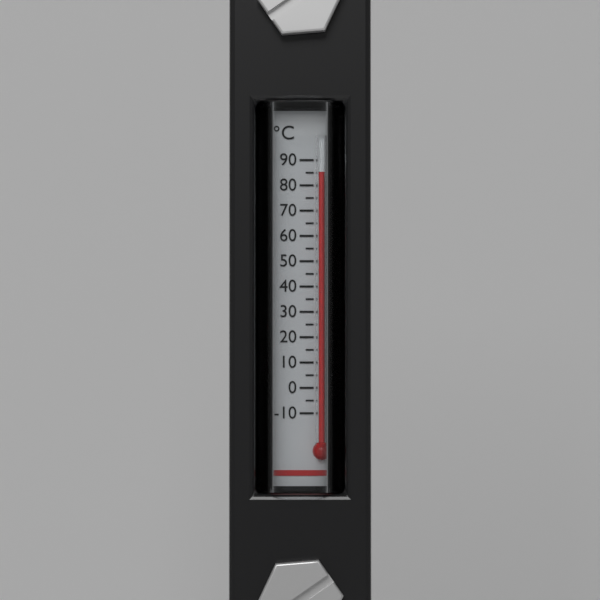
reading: 85 °C
